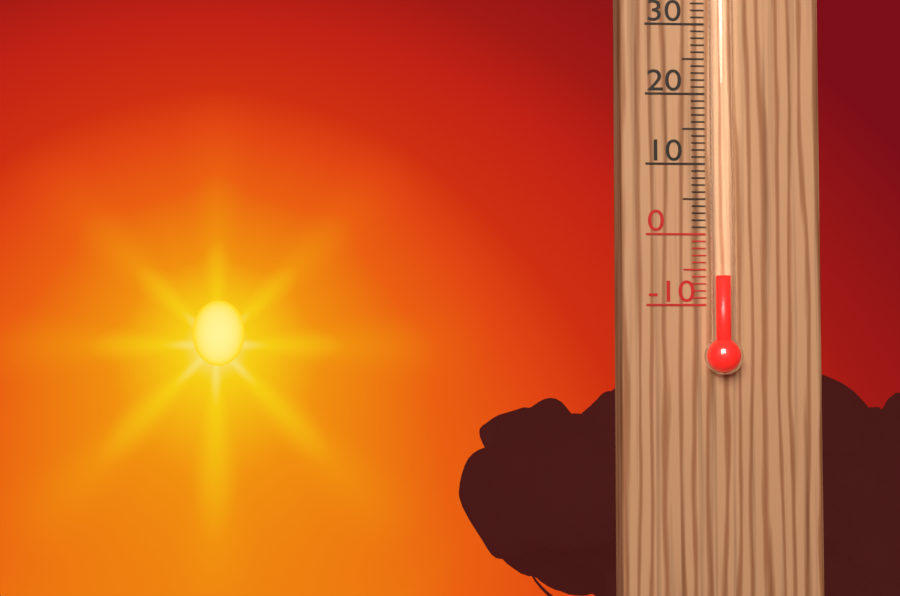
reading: -6 °C
